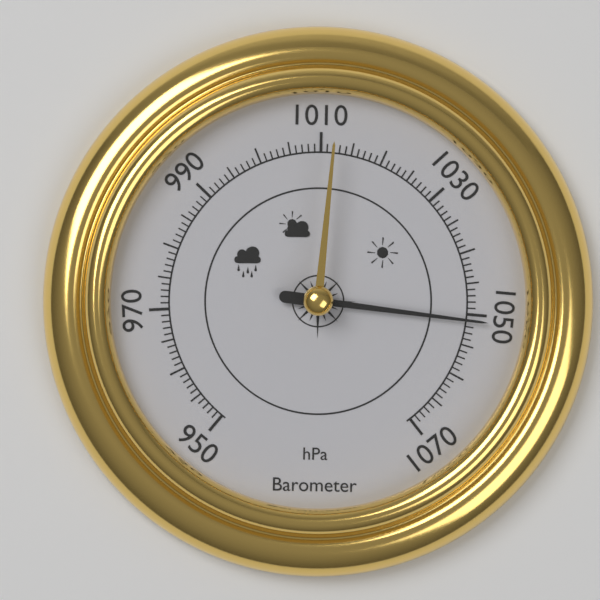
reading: 1051 hPa
